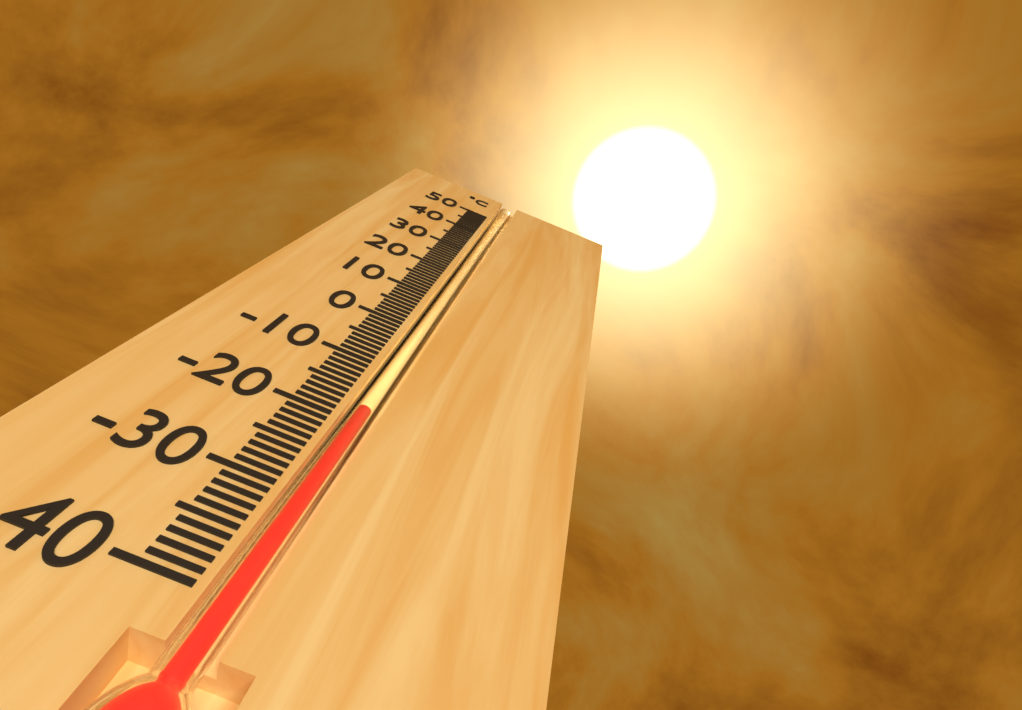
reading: -18 °C
